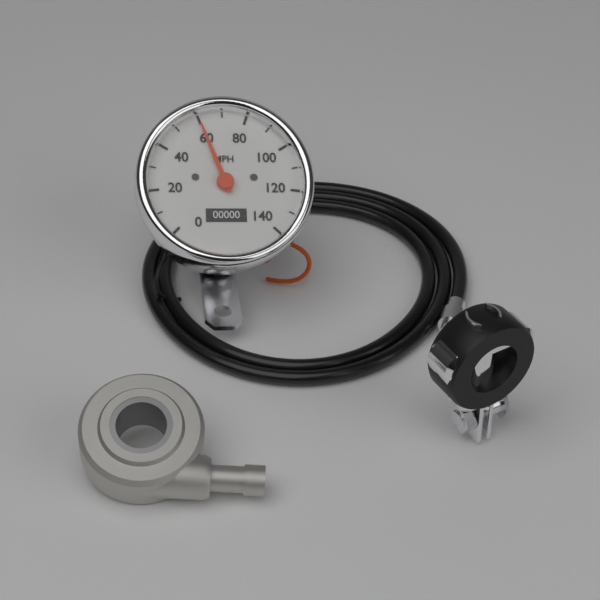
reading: 60 MPH
